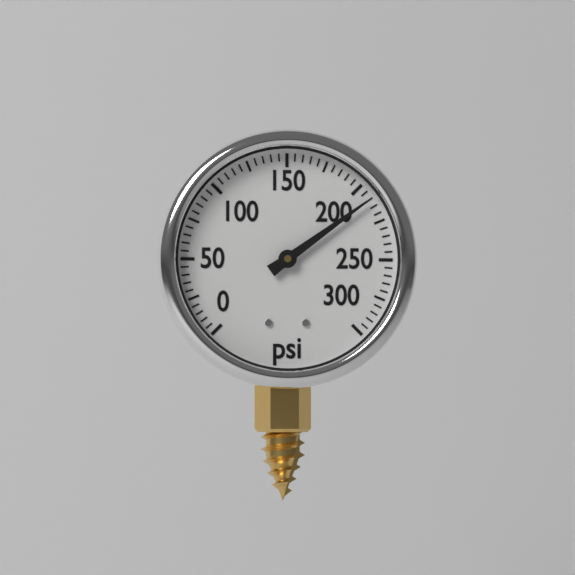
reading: 210 psi
